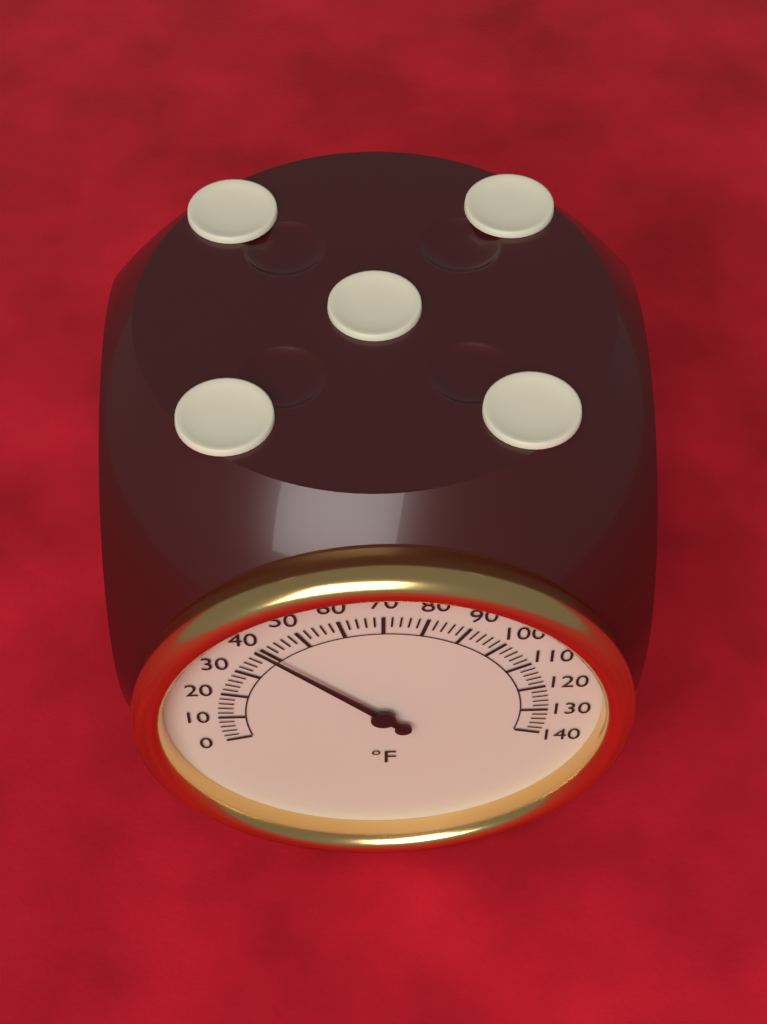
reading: 40 °F
